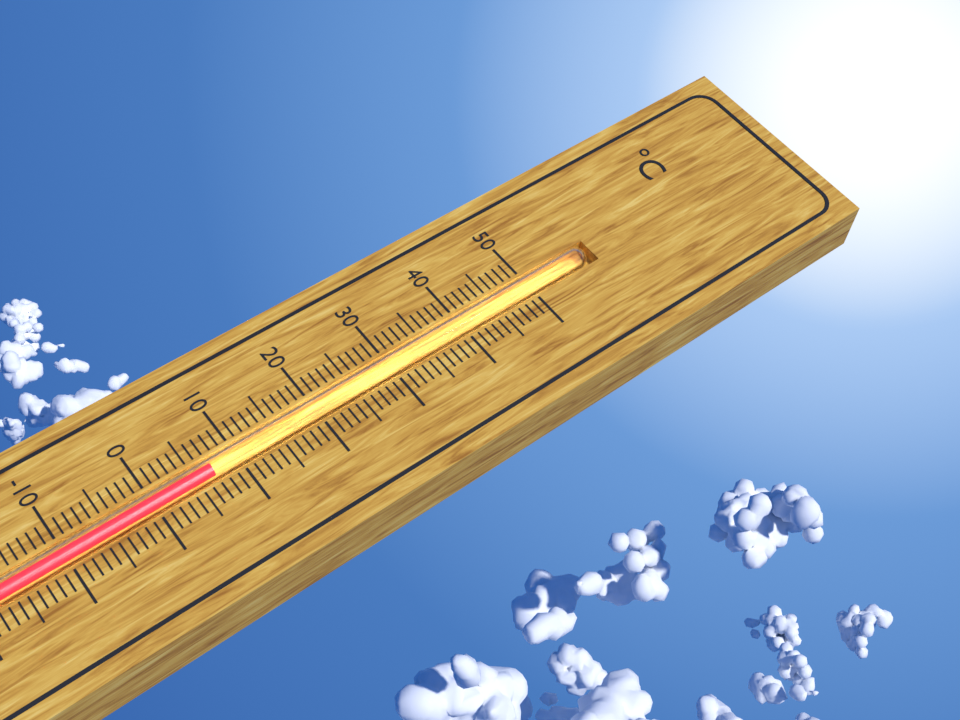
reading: 7 °C
